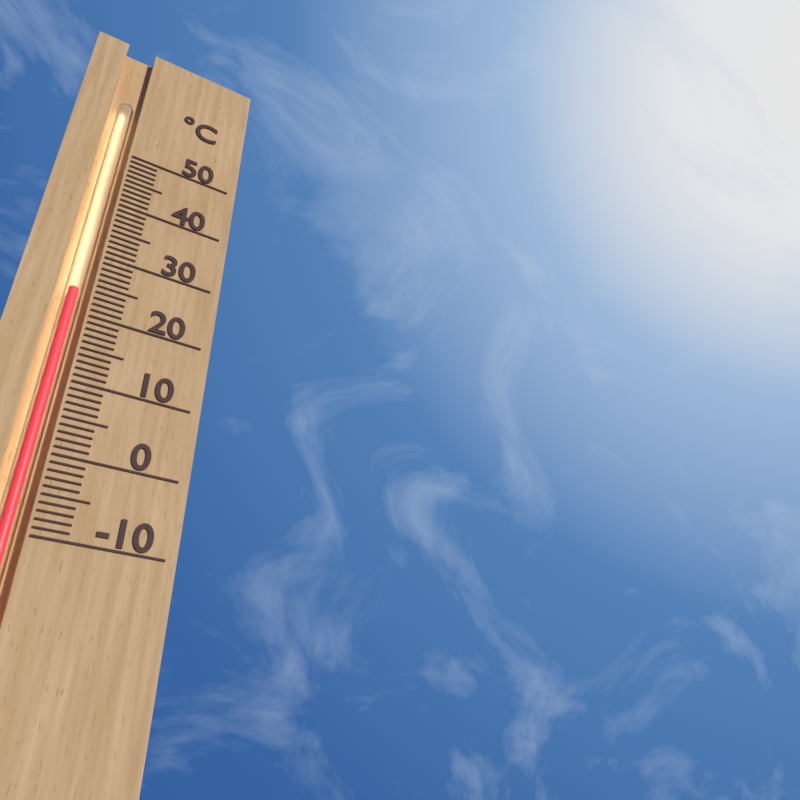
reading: 24 °C
